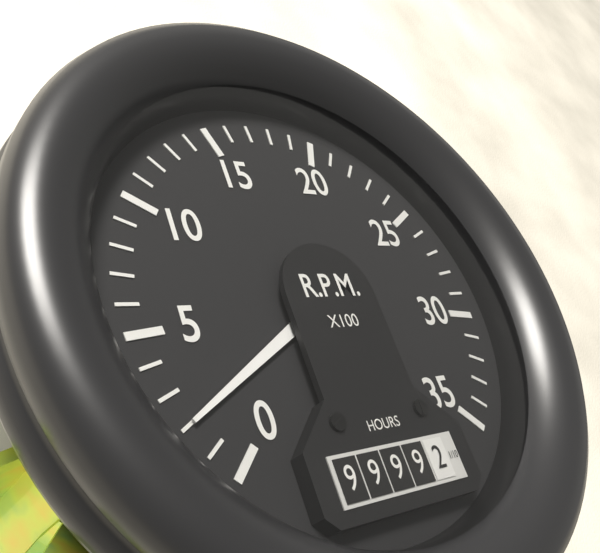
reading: 200 RPM
